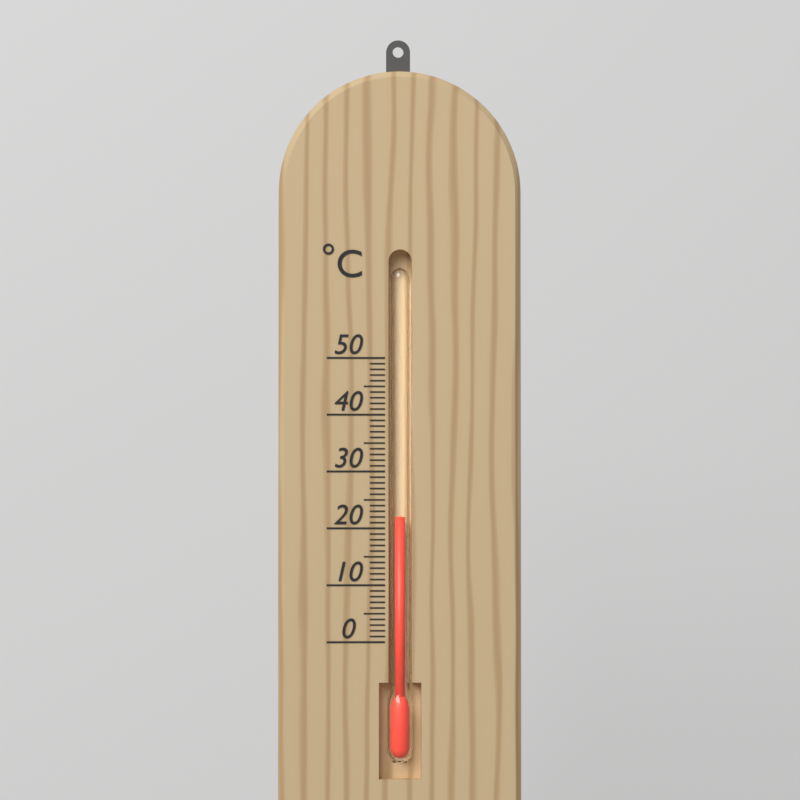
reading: 22 °C
